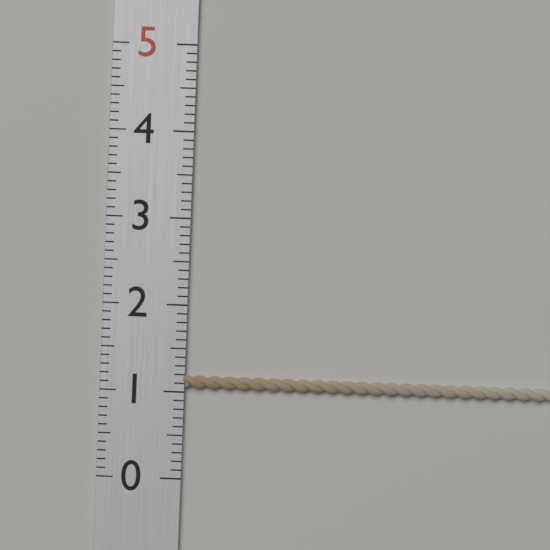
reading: 1.2 (no unit)
